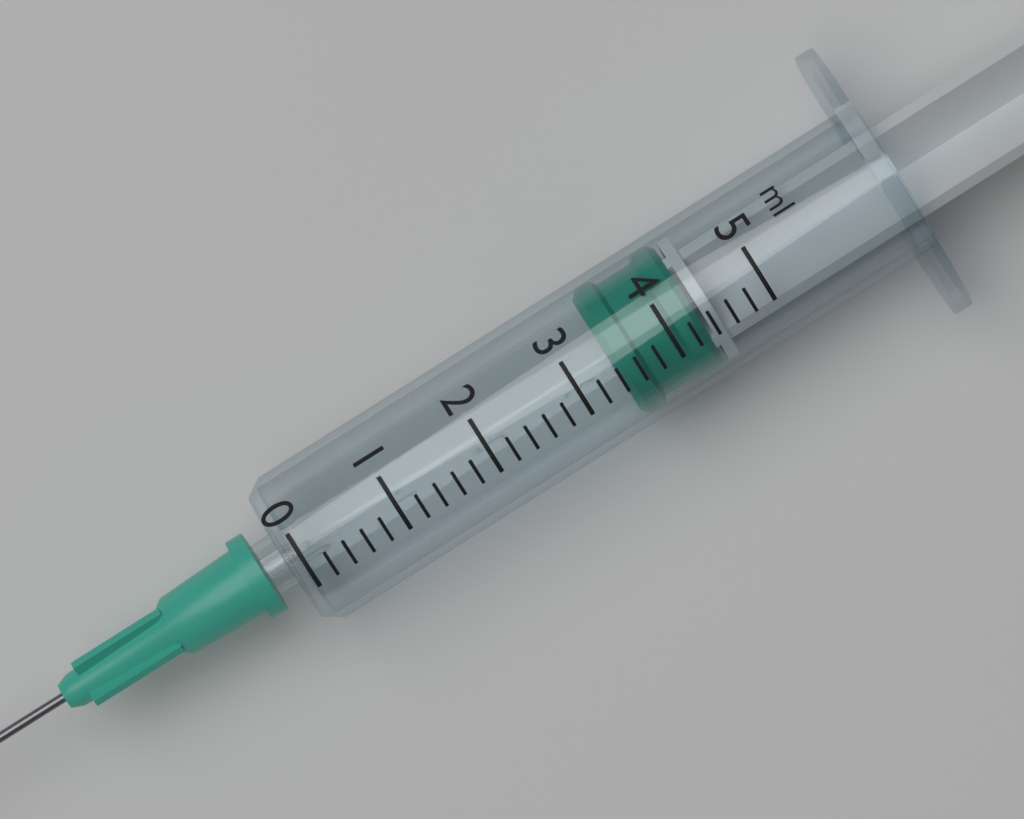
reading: 3.4 ml
